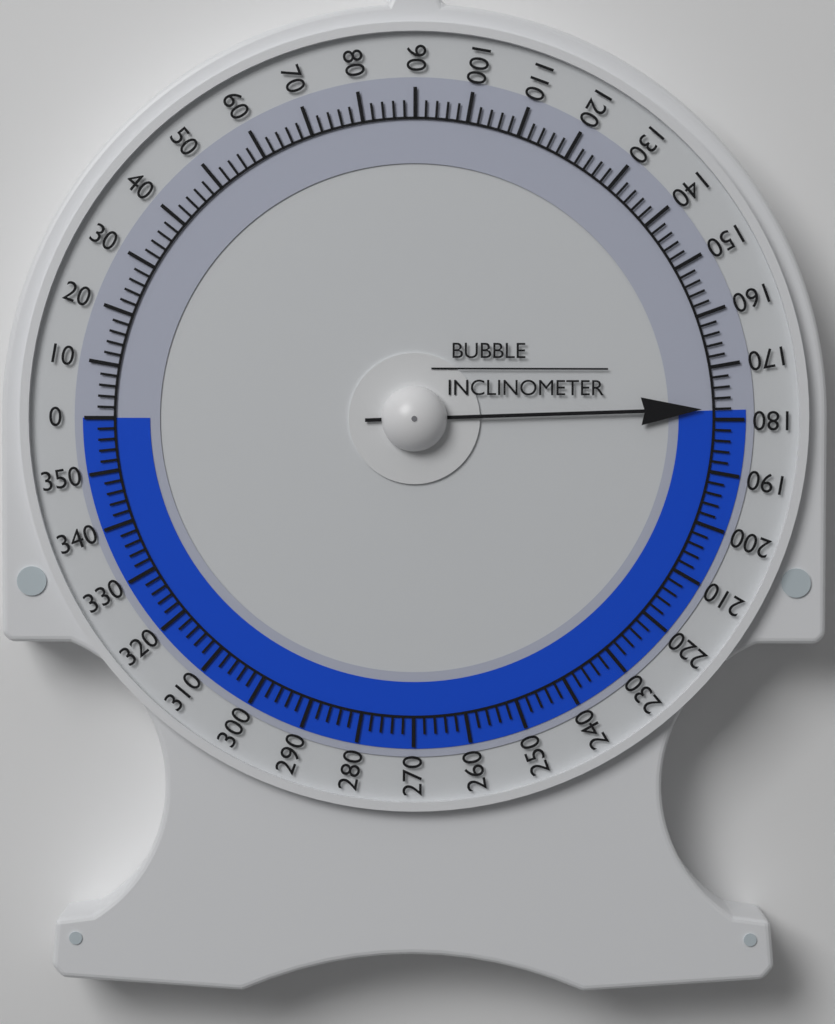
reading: 178 (no unit)
